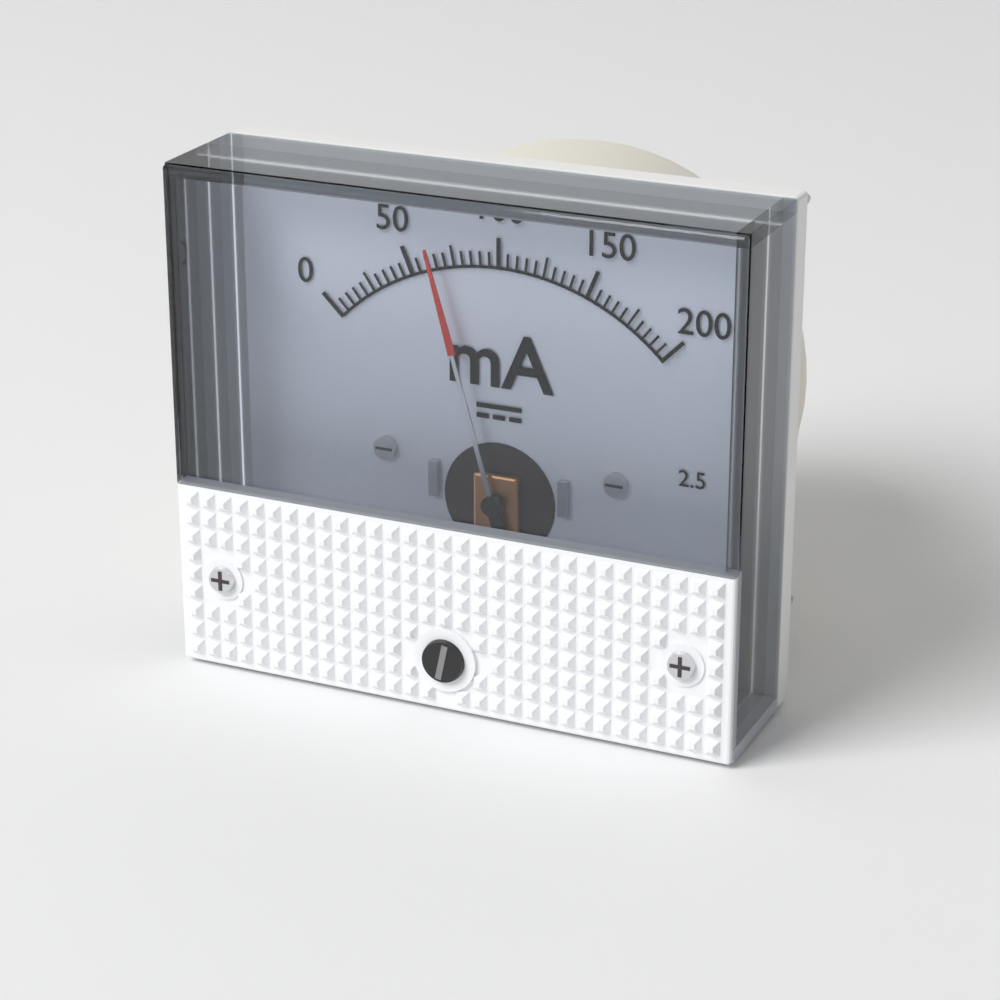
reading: 65 mA
